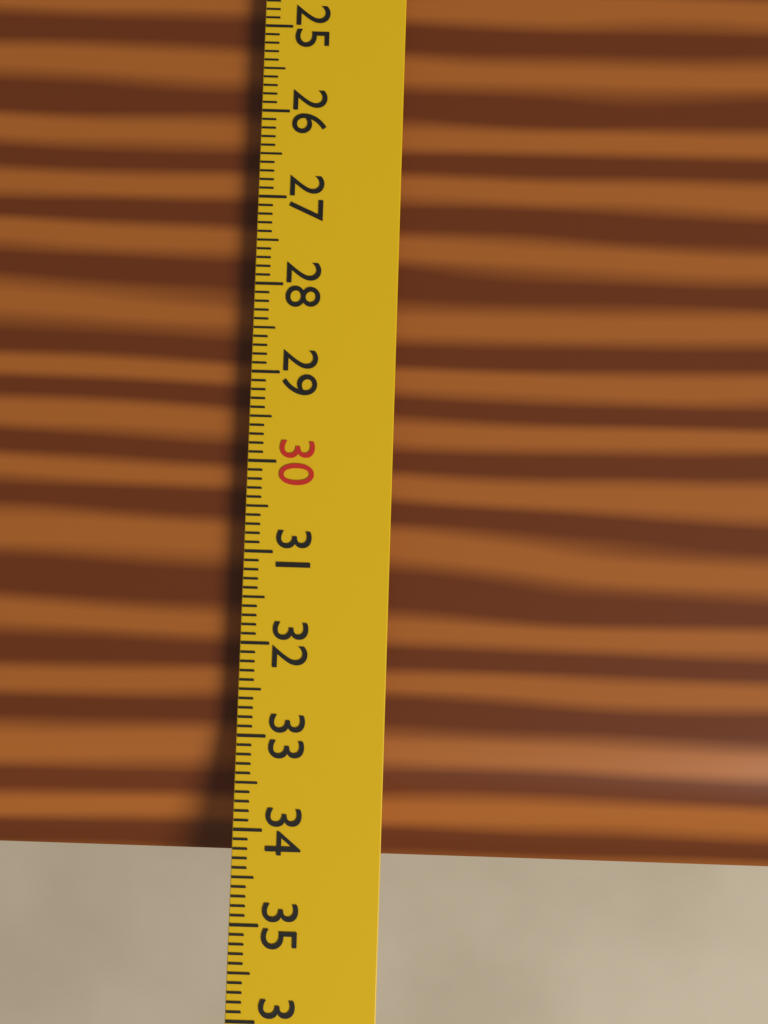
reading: 34.4 cm
